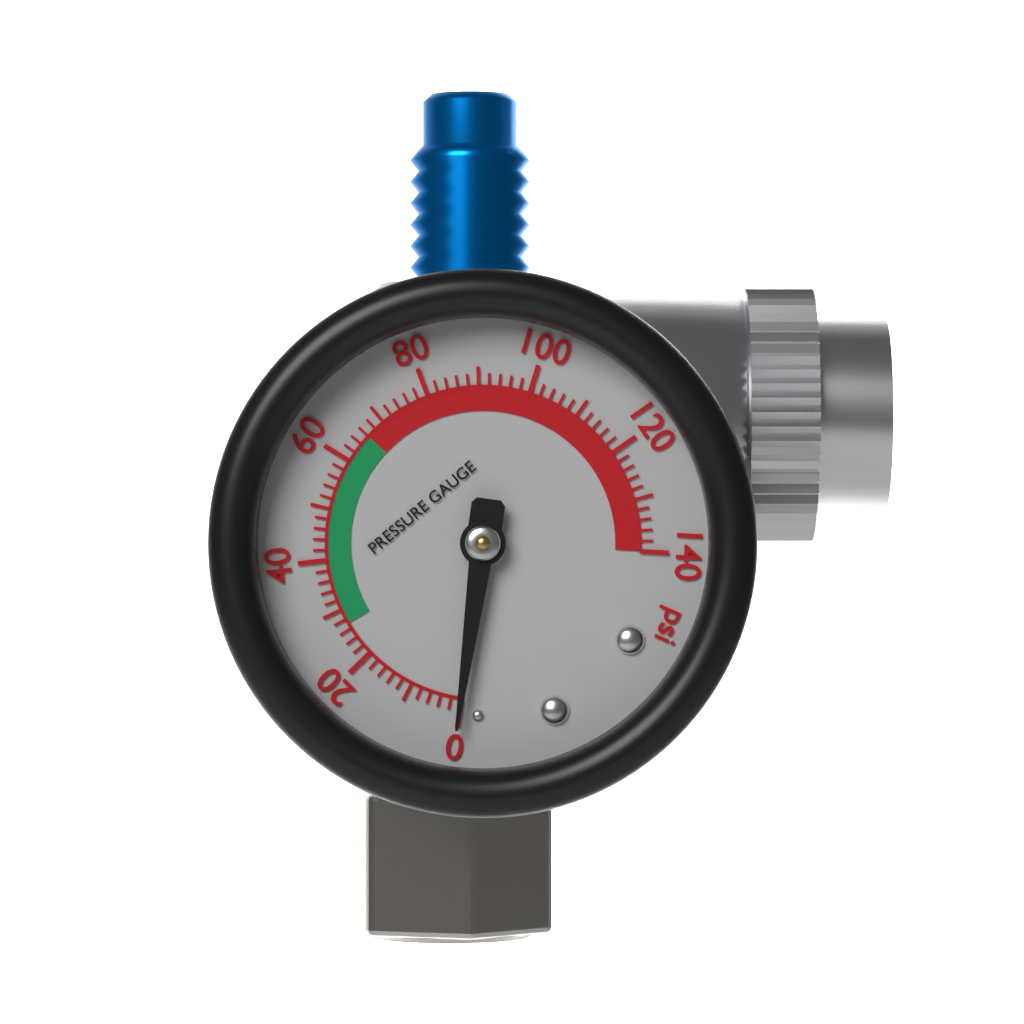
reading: 0 psi
